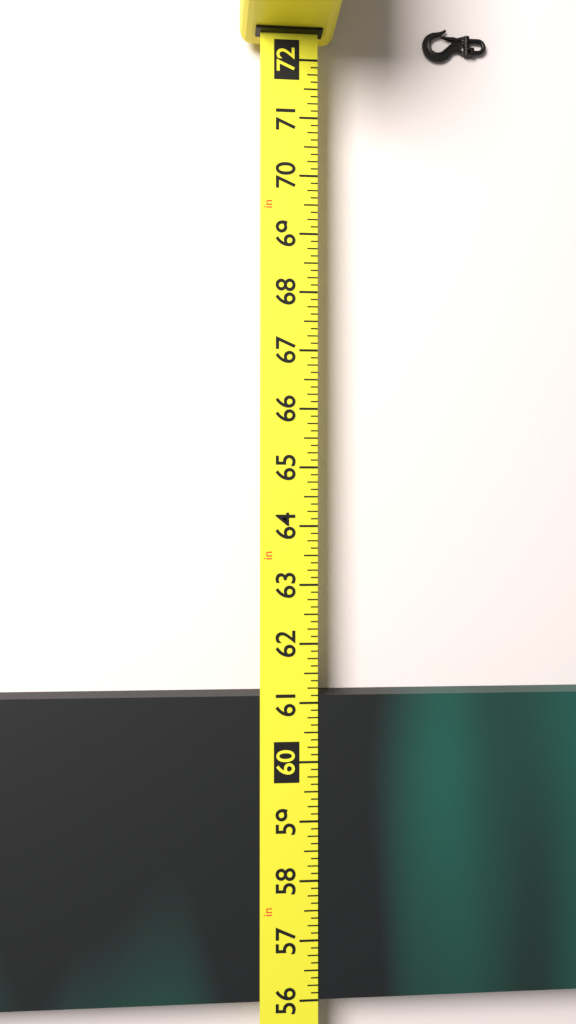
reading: 61.125 in
